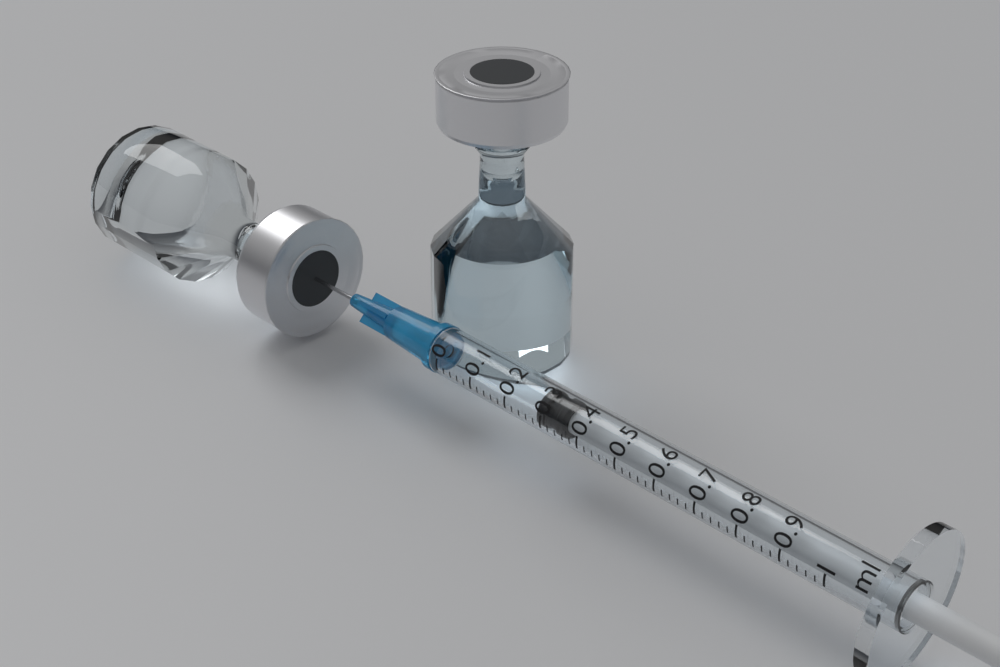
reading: 0.28 ml
